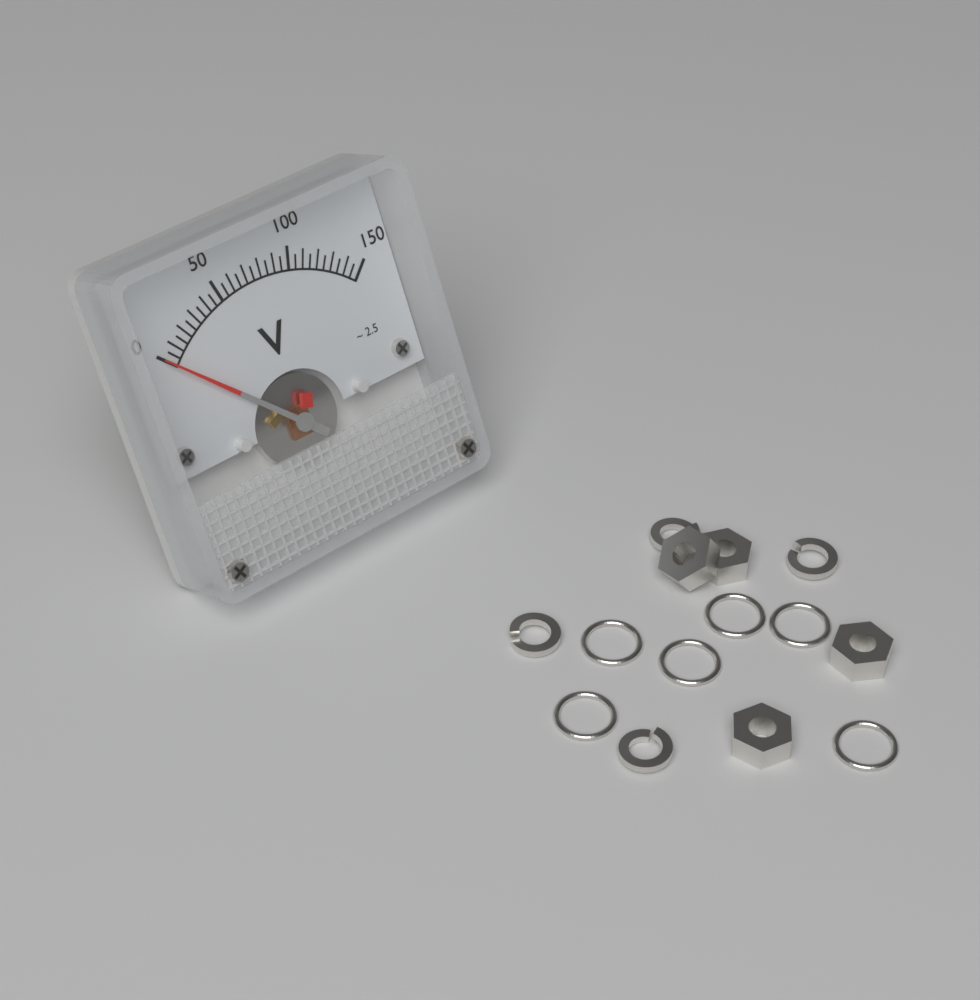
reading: 0 V
